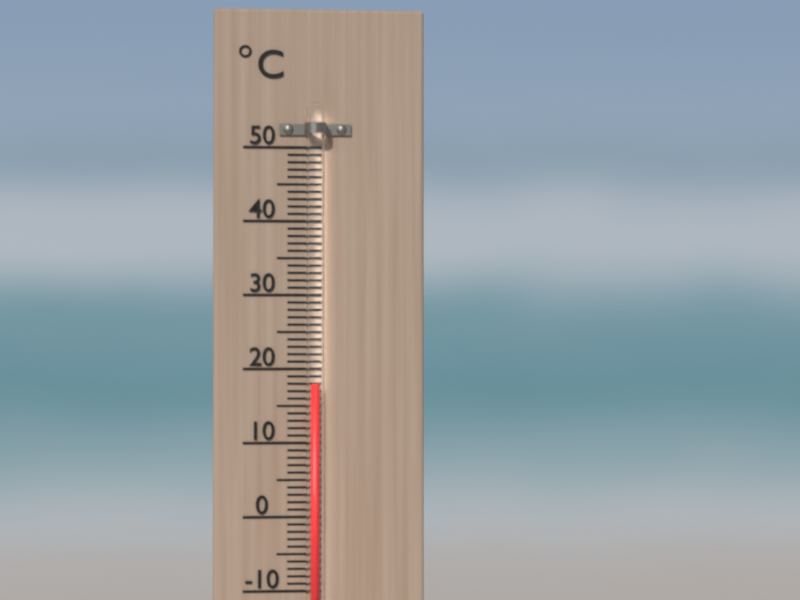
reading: 18 °C
